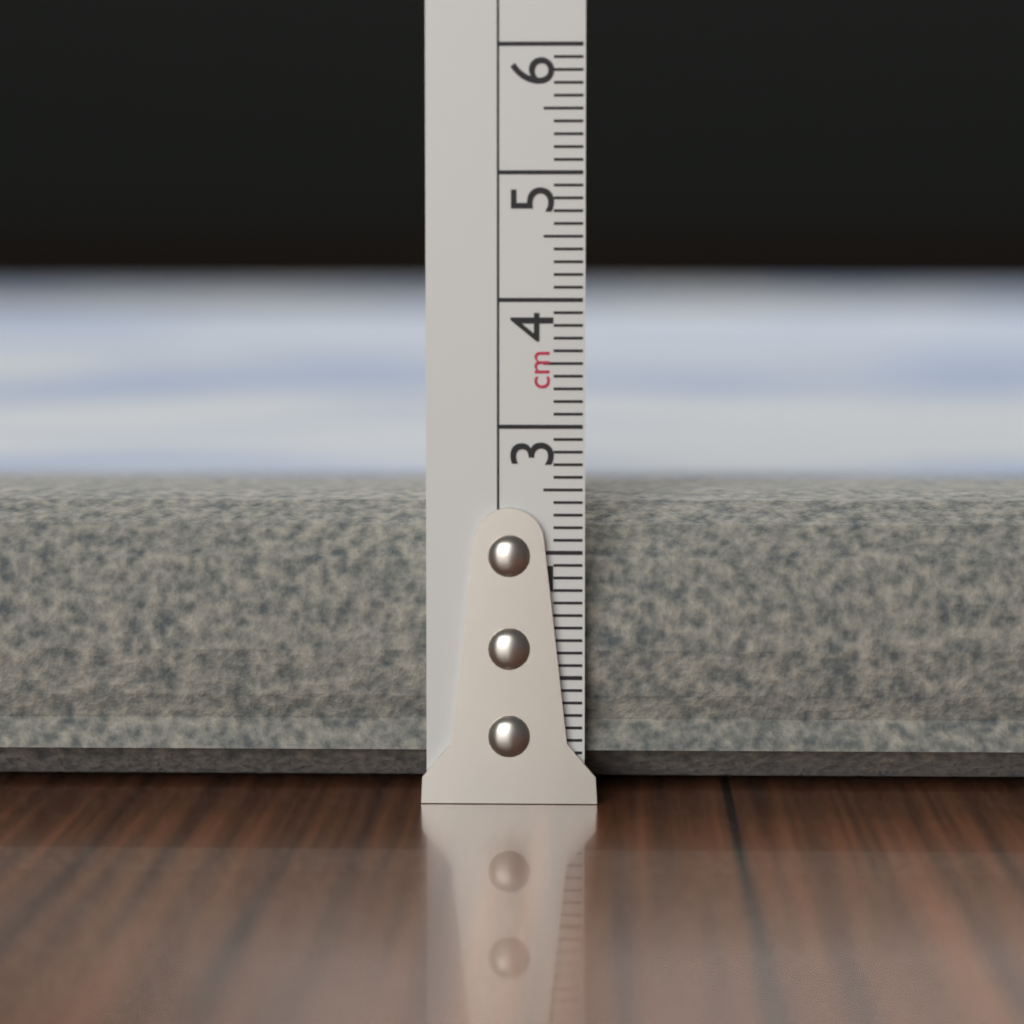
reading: 2.5 cm
